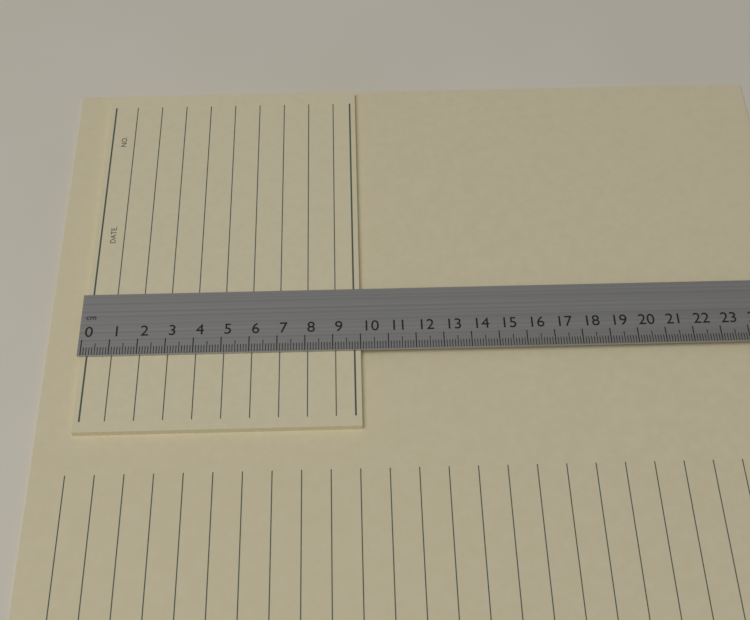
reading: 10.0 cm
